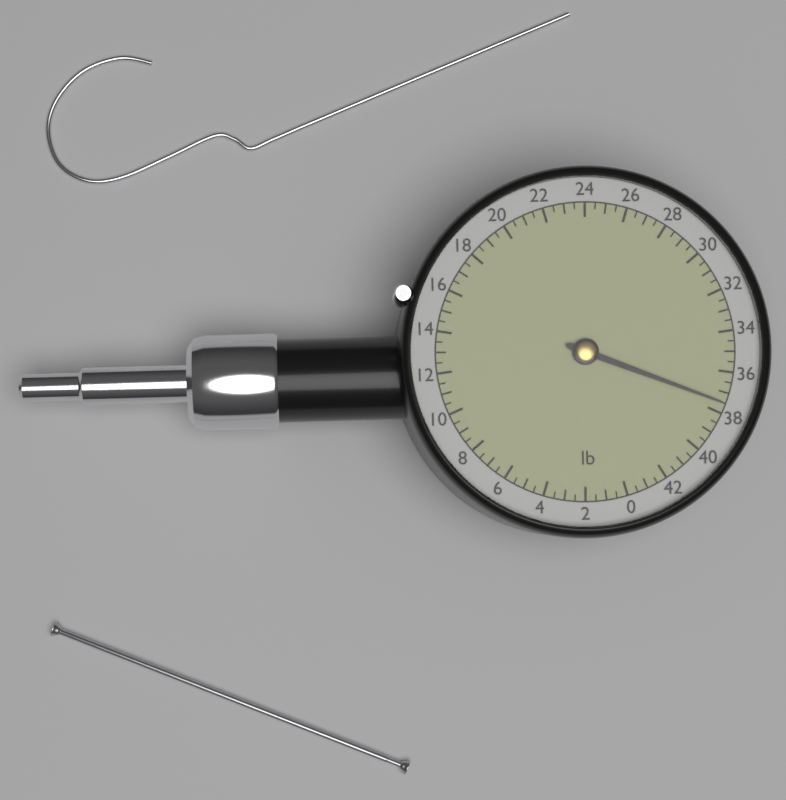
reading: 37.5 lb
